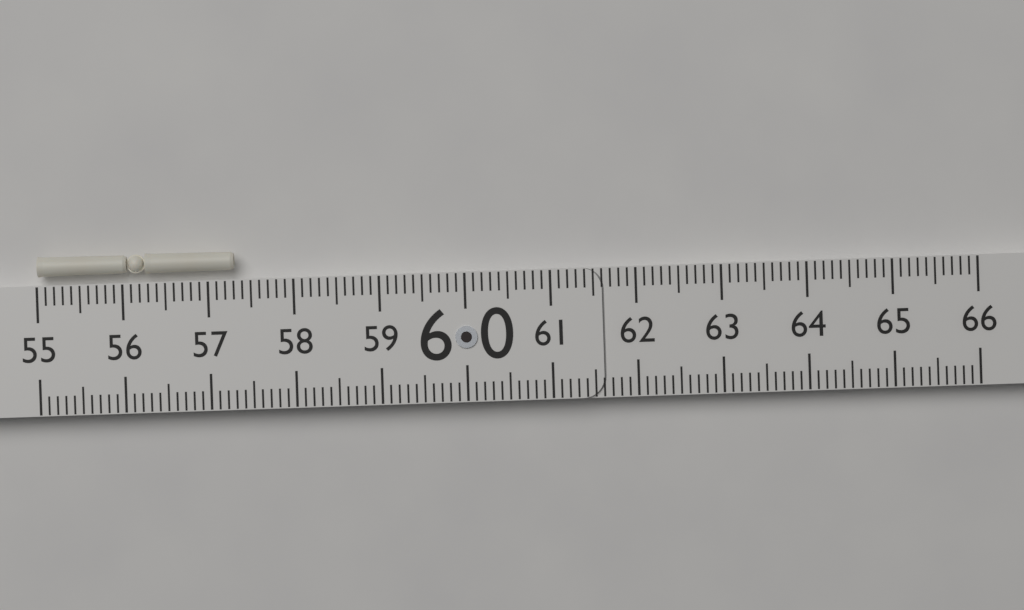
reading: 57.3 (no unit)
